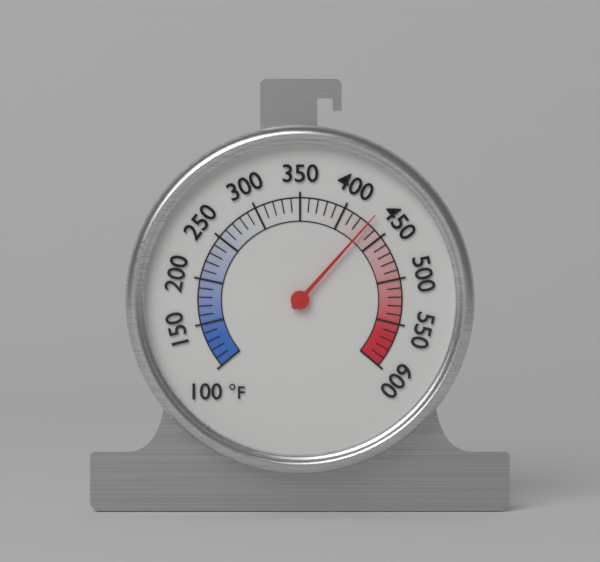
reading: 430 °F
